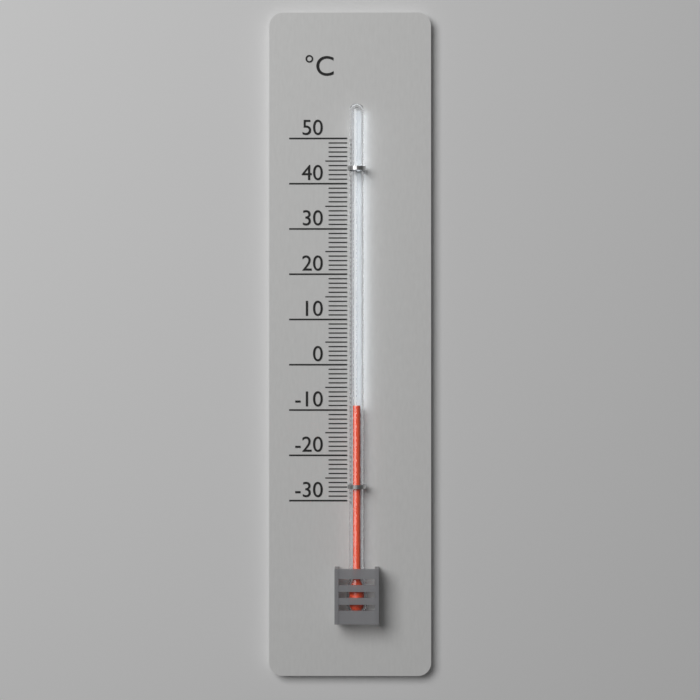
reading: -9 °C
